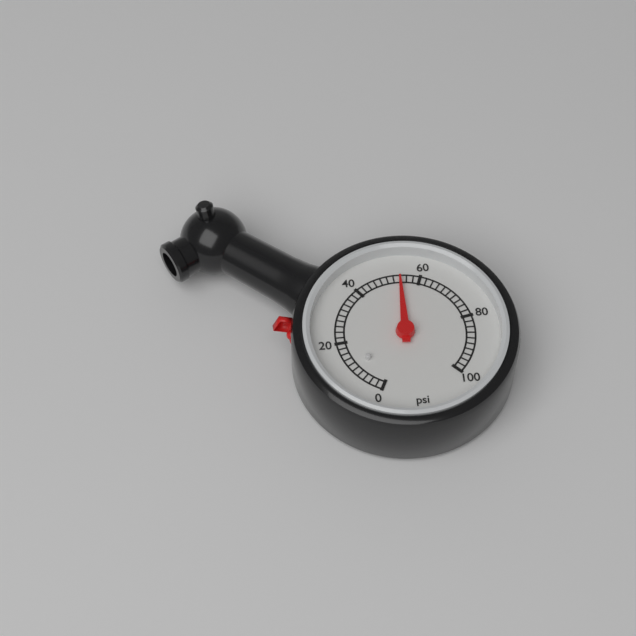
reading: 54 psi
